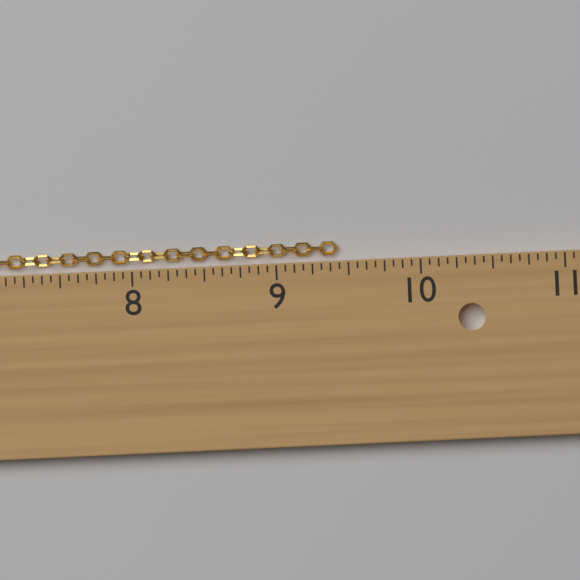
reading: 9.4375 in
